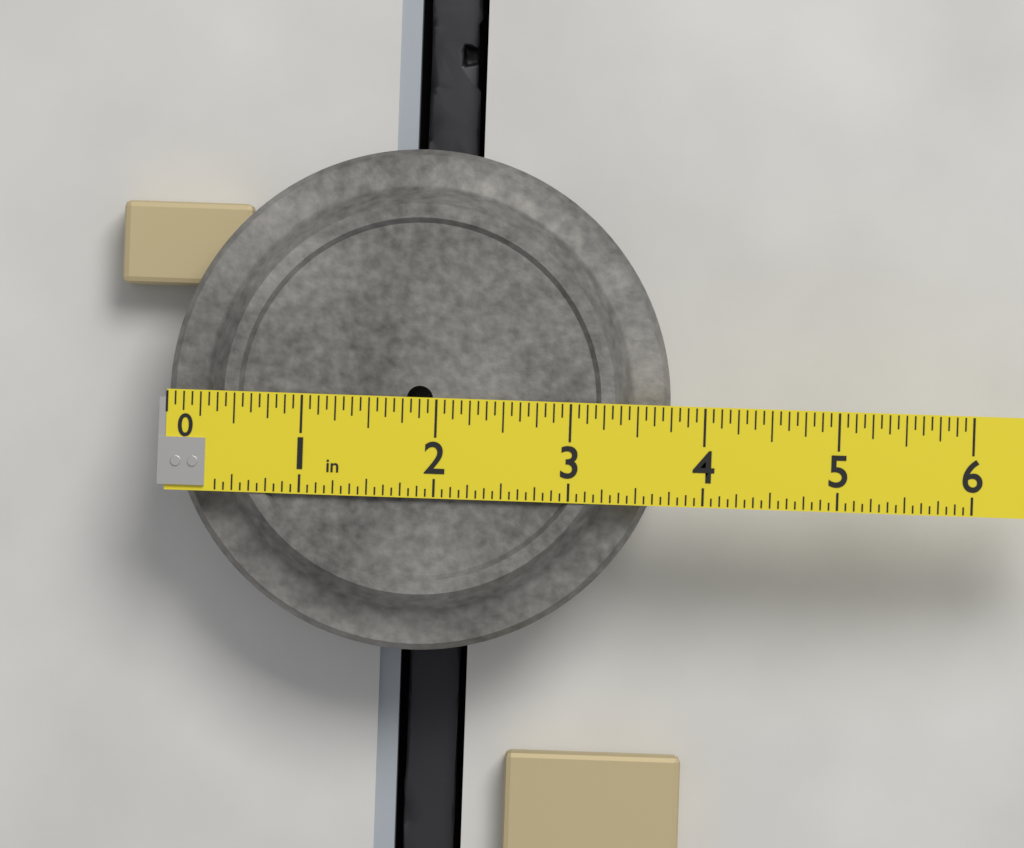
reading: 3.7500 in
